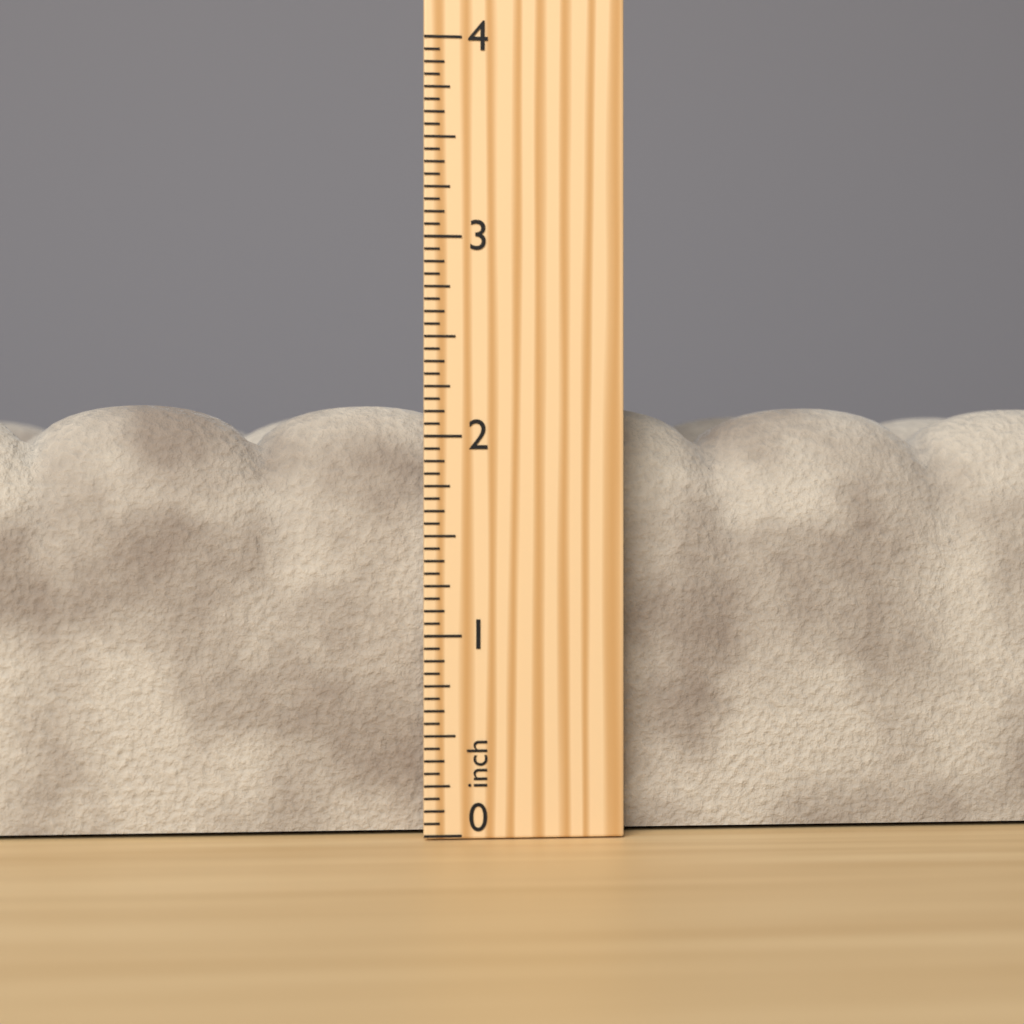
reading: 2.1875 inch
